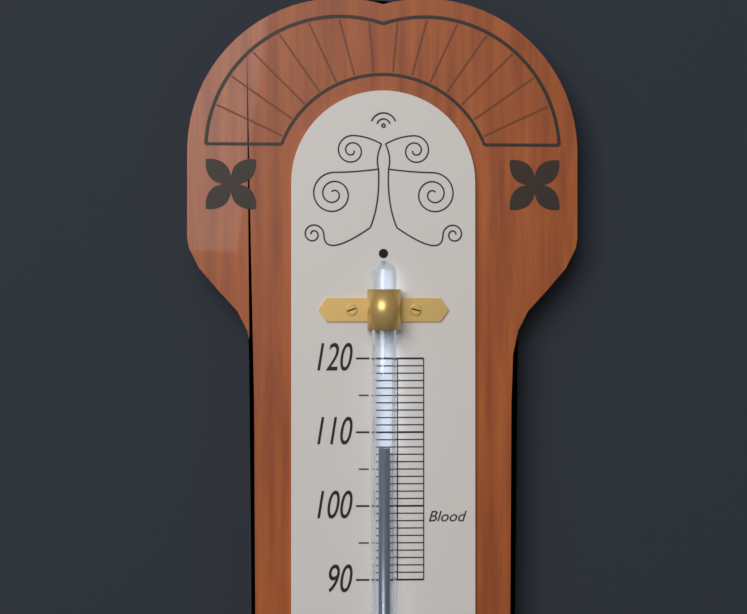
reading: 108 (no unit)
